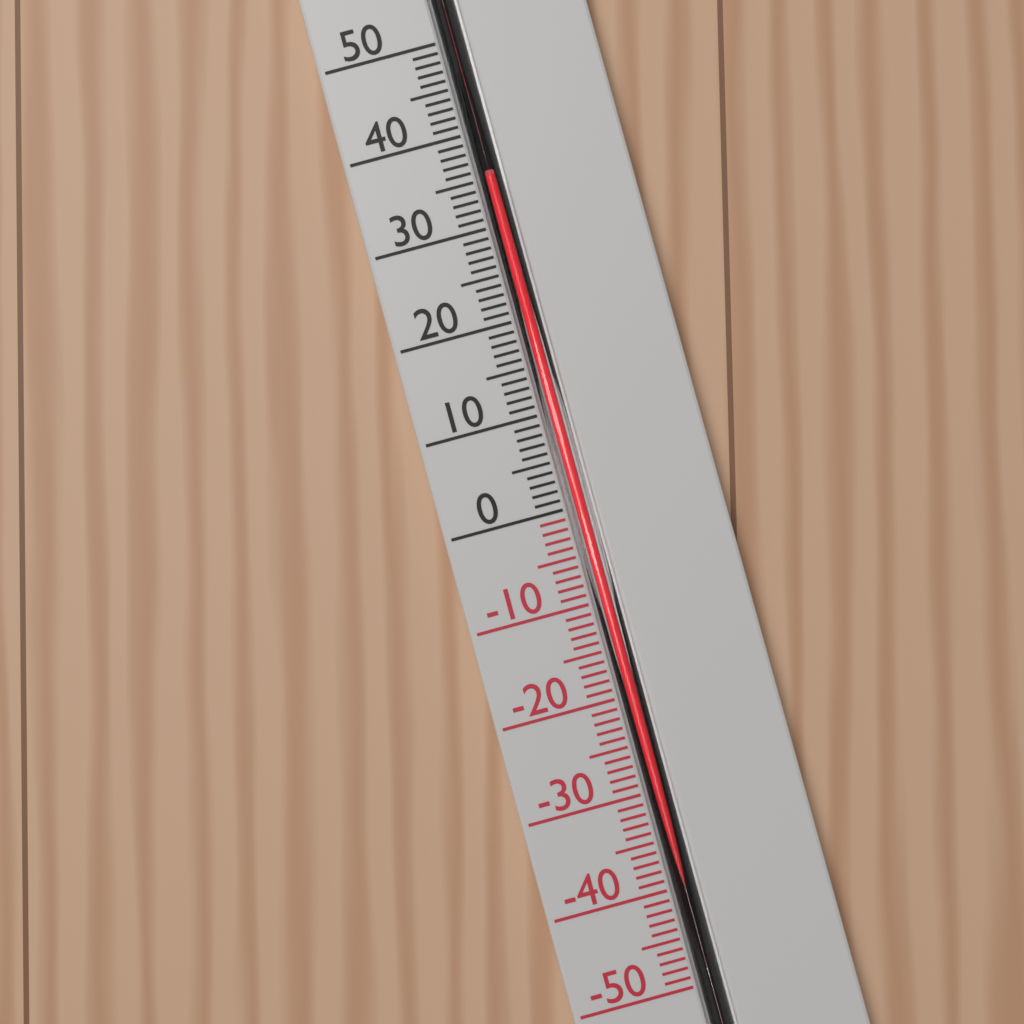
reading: 35 °C
